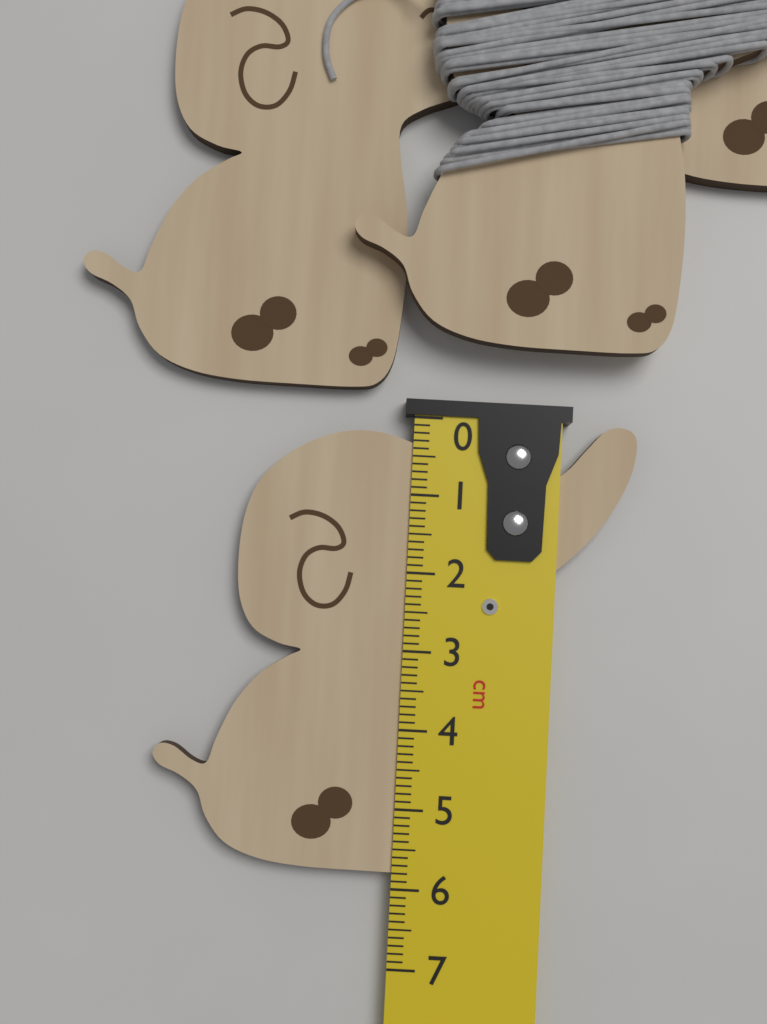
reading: 5.8 cm
